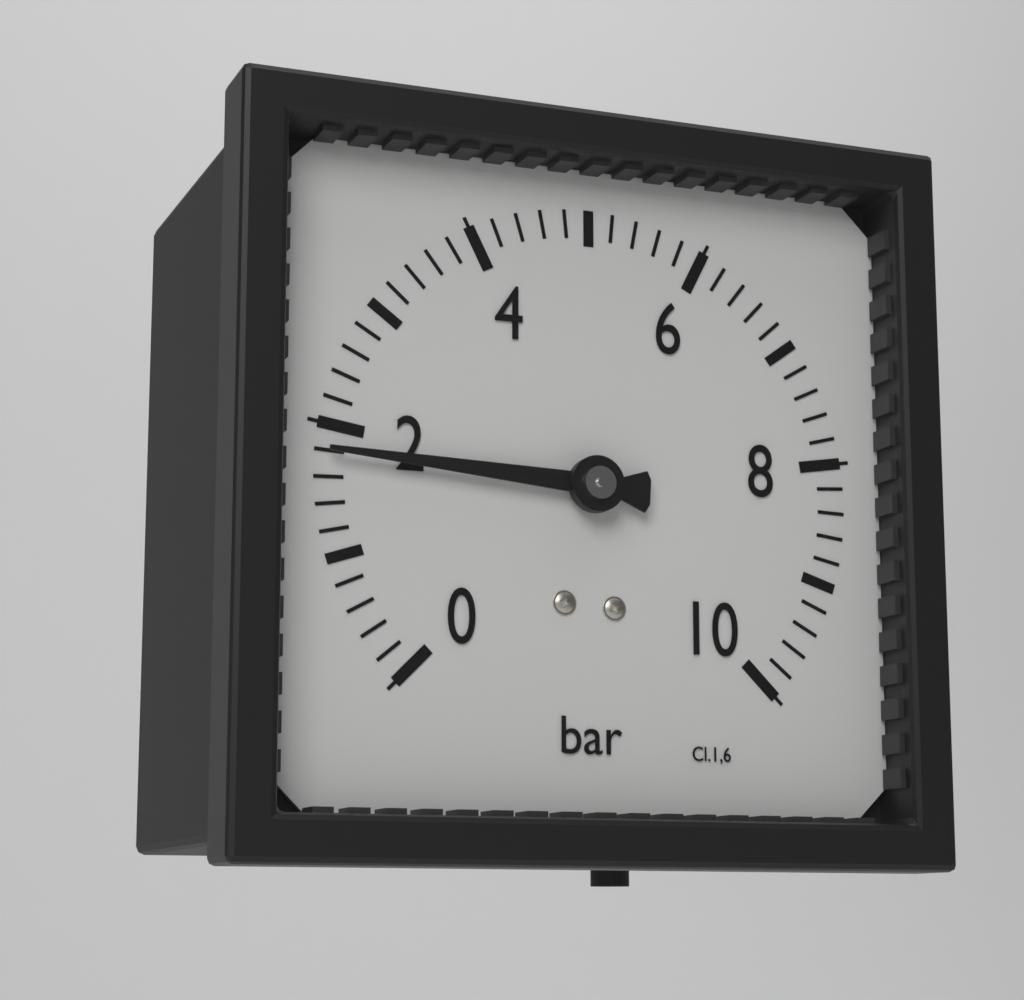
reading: 1.8 bar
